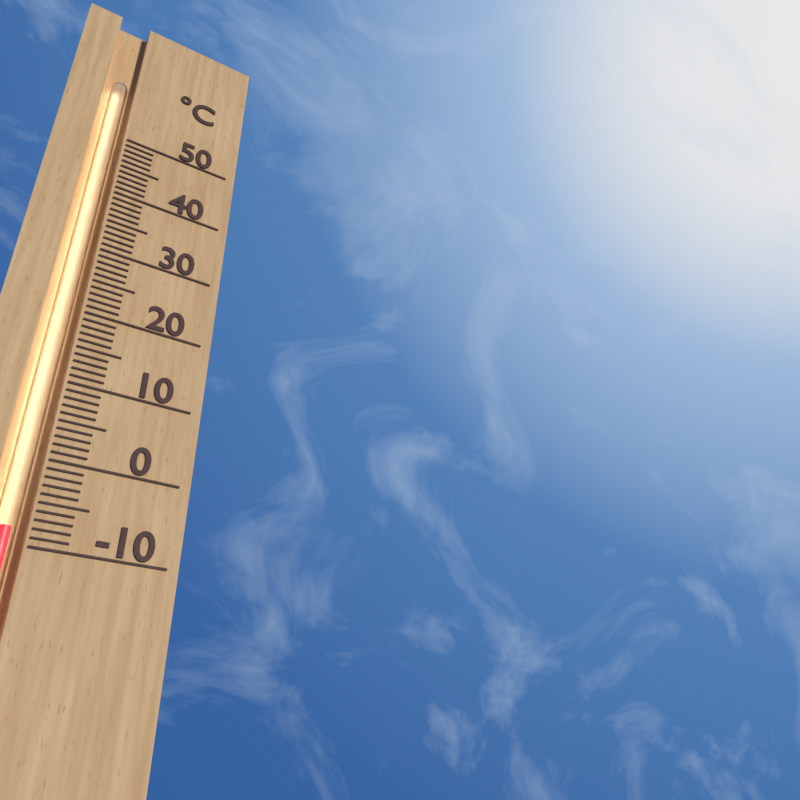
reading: -8 °C
